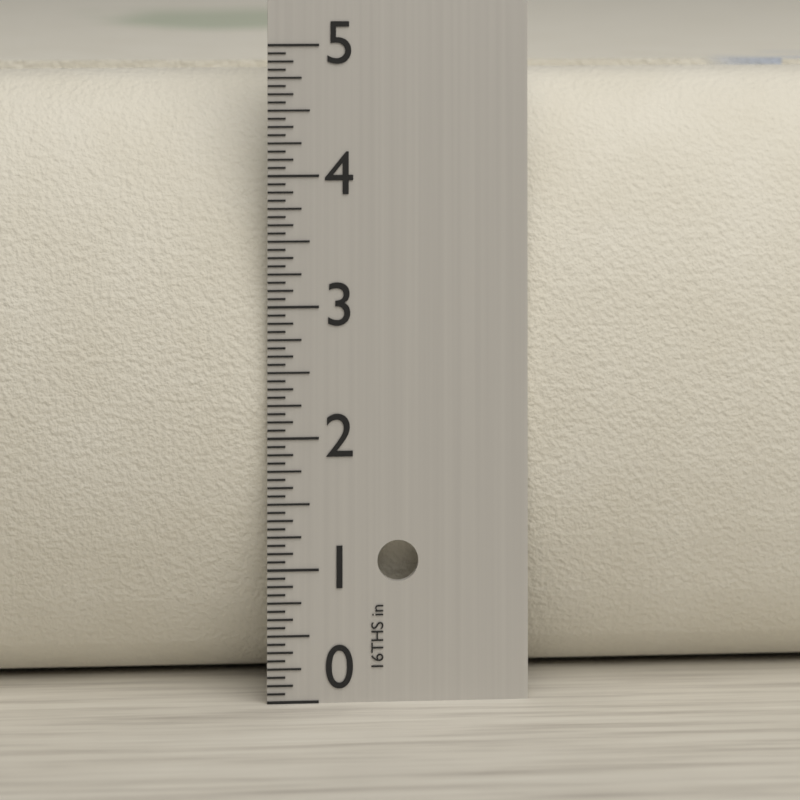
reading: 4.7500 in
